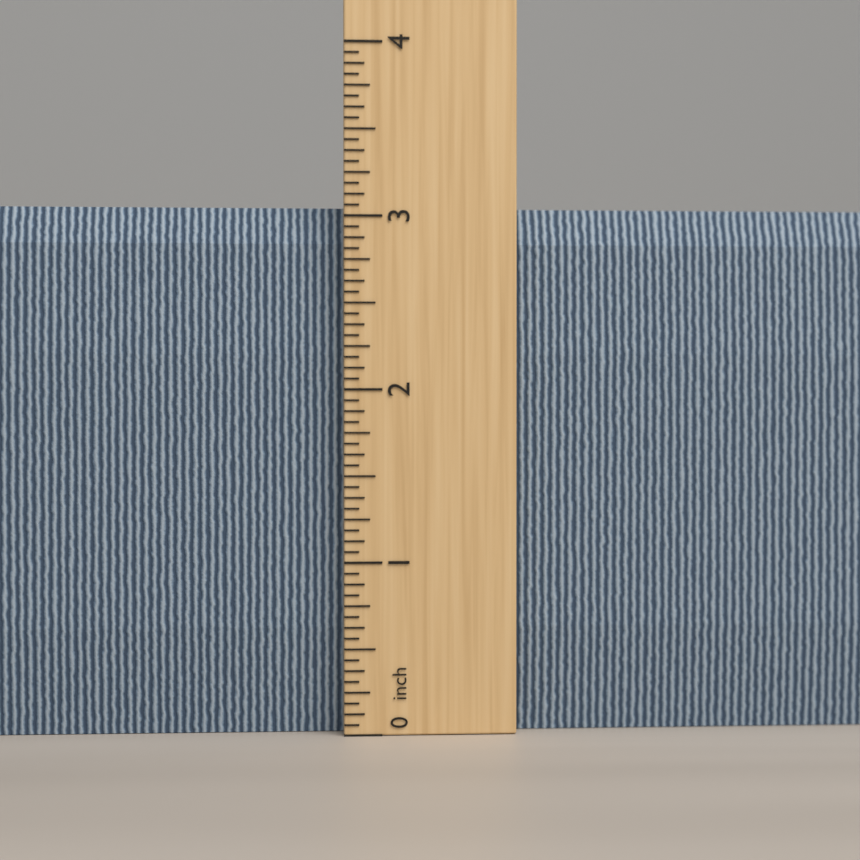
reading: 3.0625 inch
